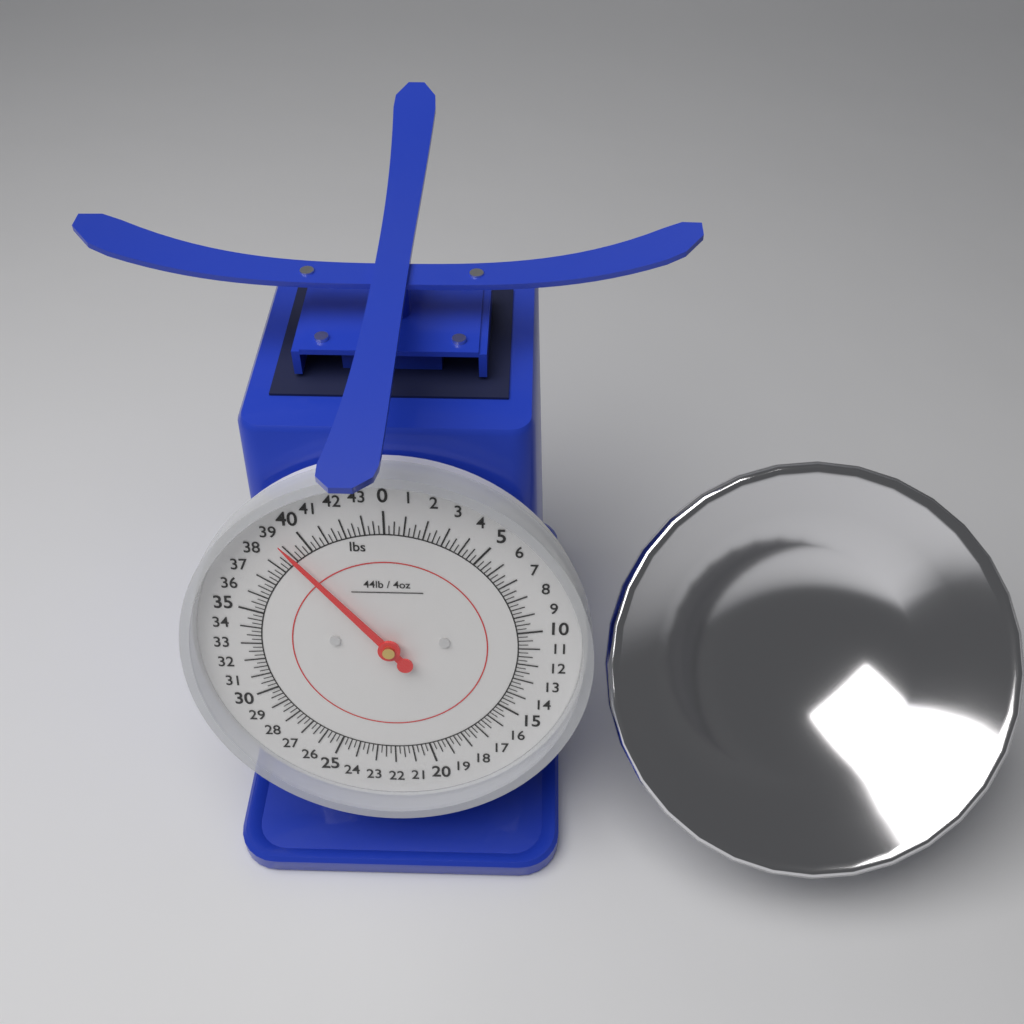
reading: 39.00 lbs
